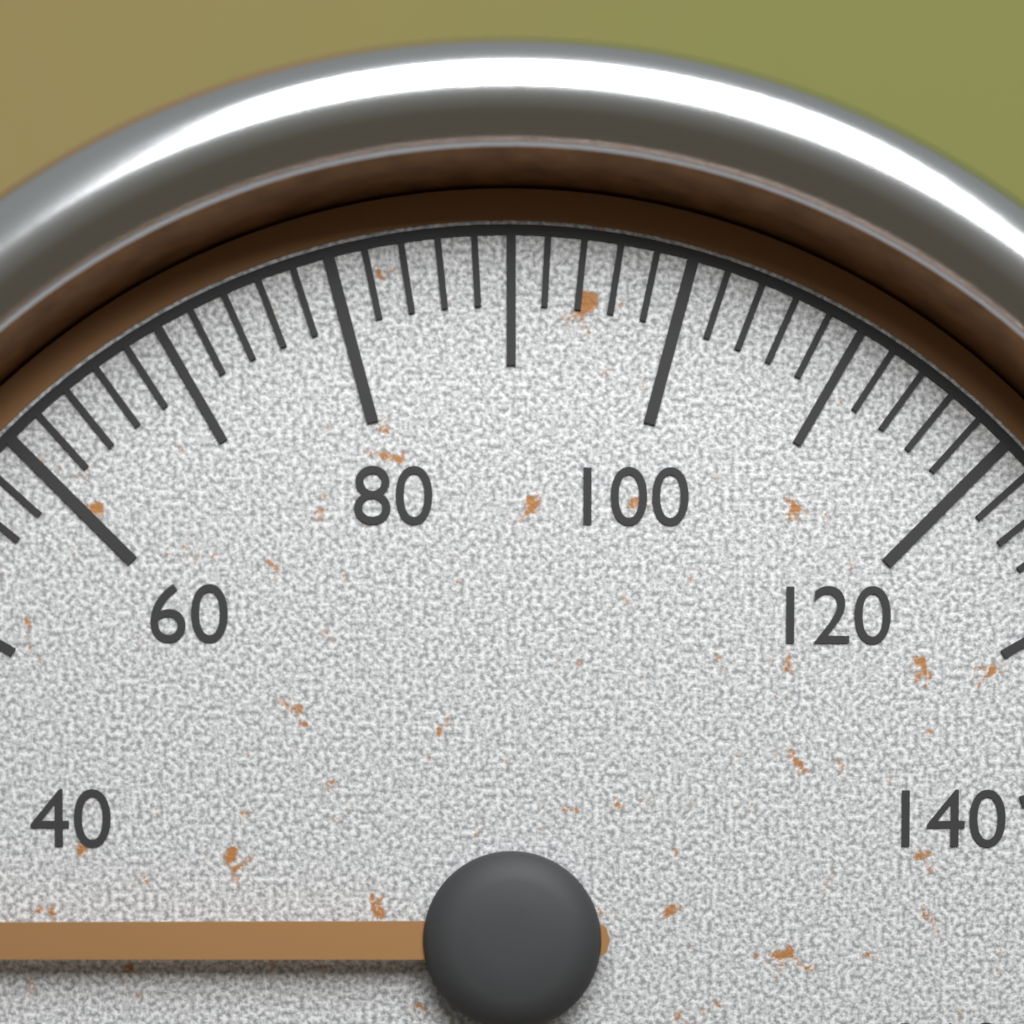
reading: 30 (no unit)
